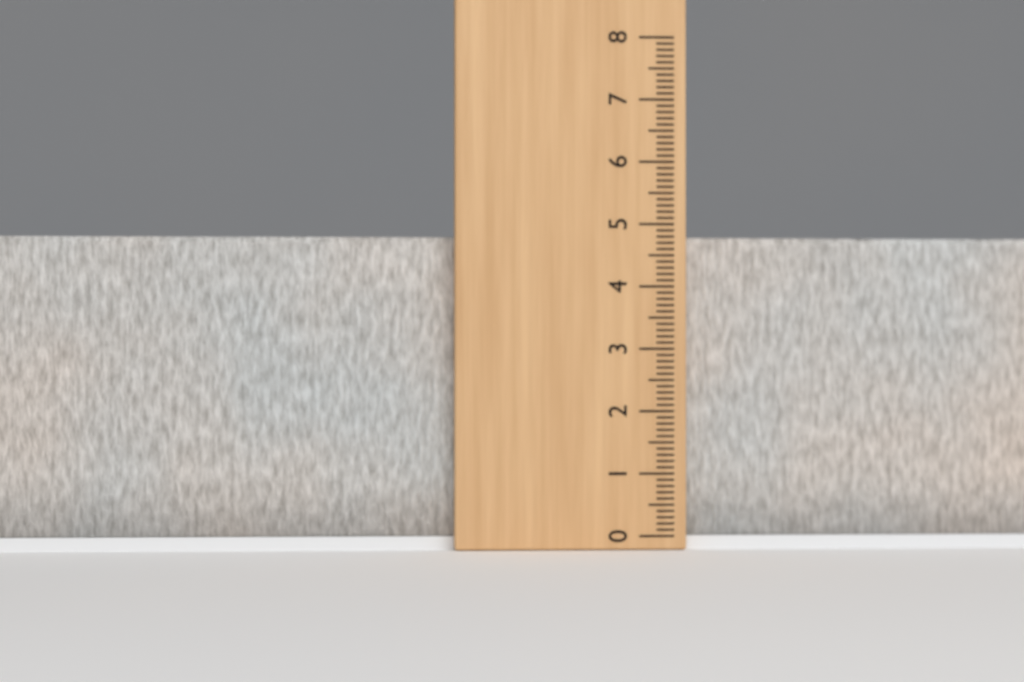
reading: 4.8 (no unit)
